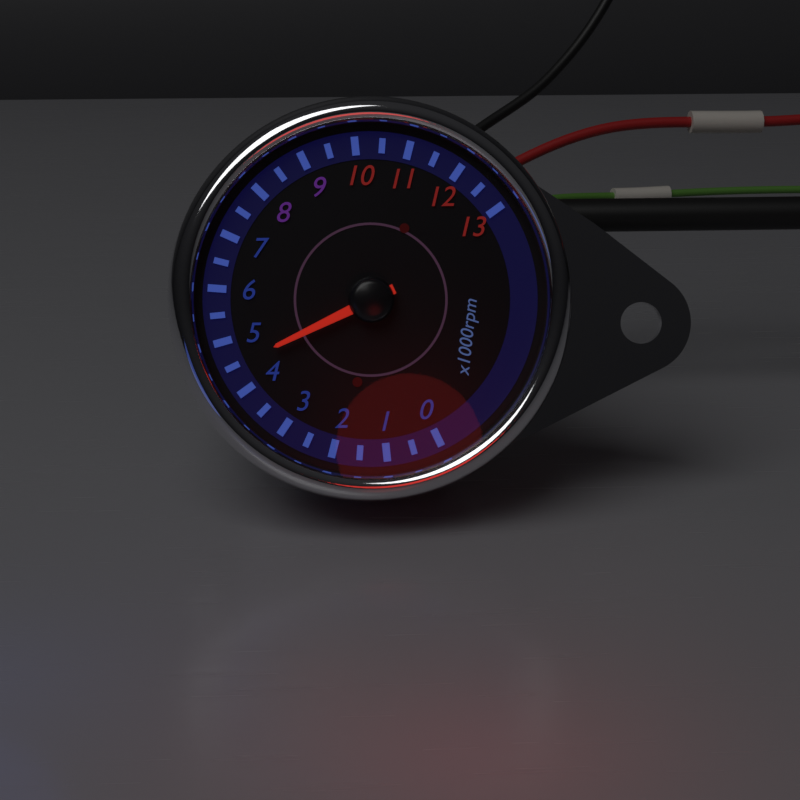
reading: 4500 rpm
